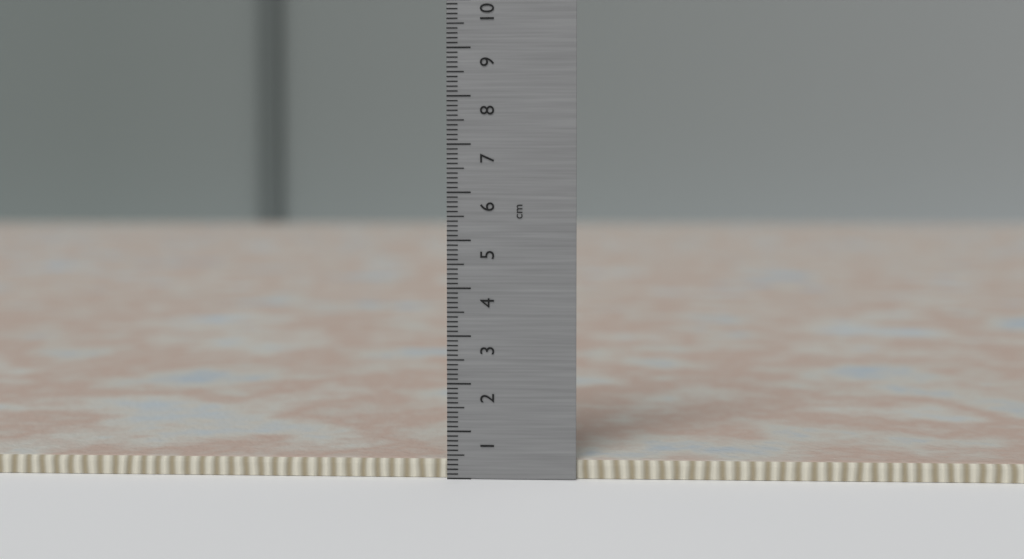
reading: 0.4 cm
